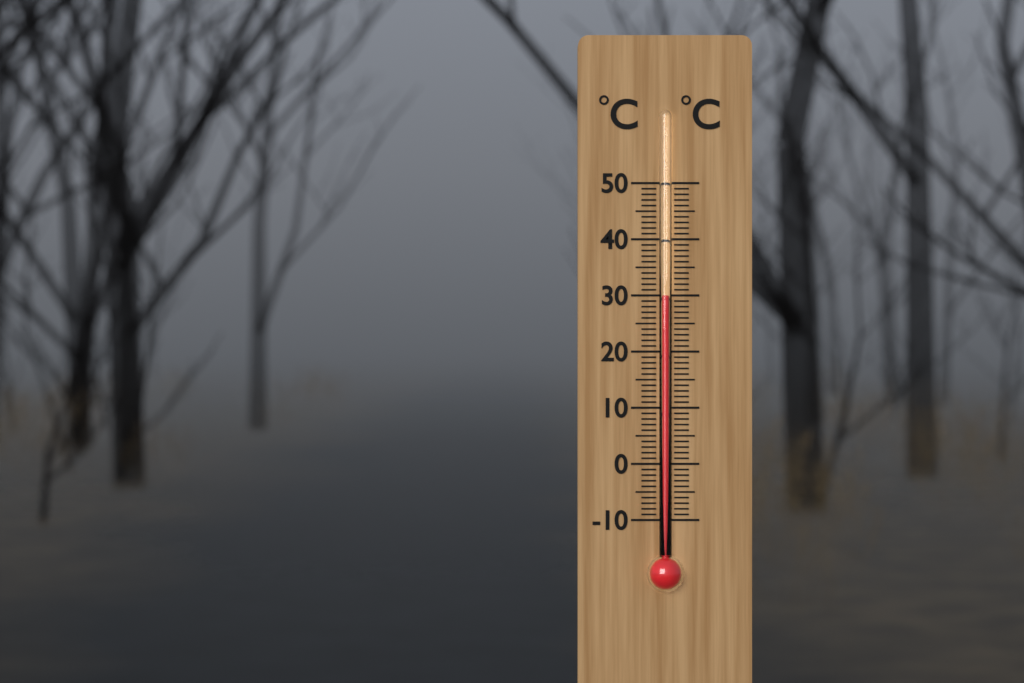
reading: 30 °C
